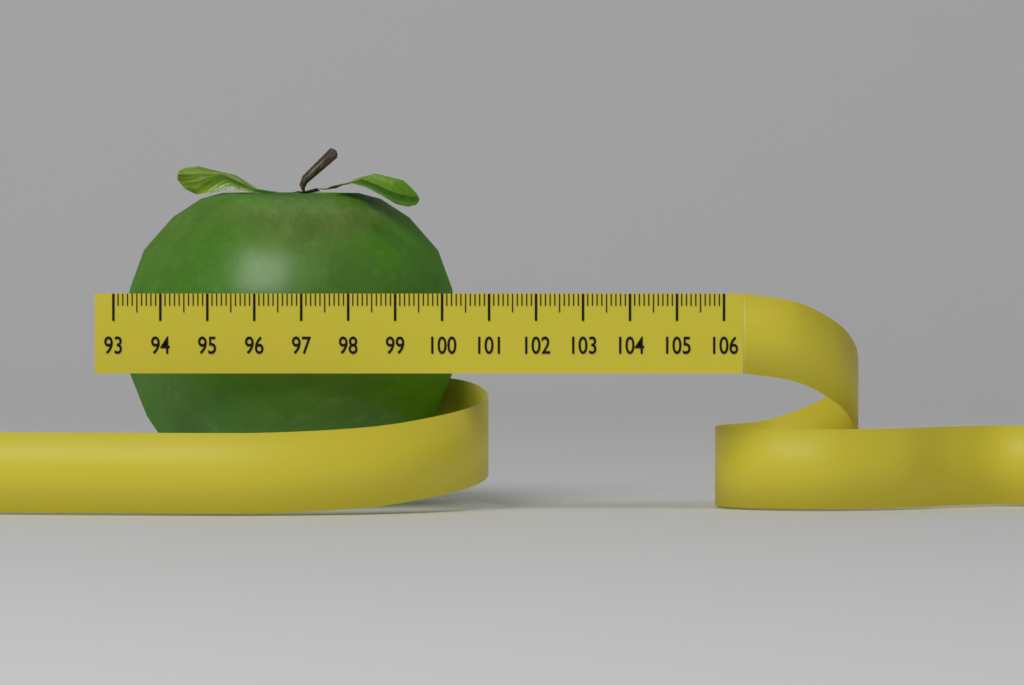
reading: 100.3 (no unit)
